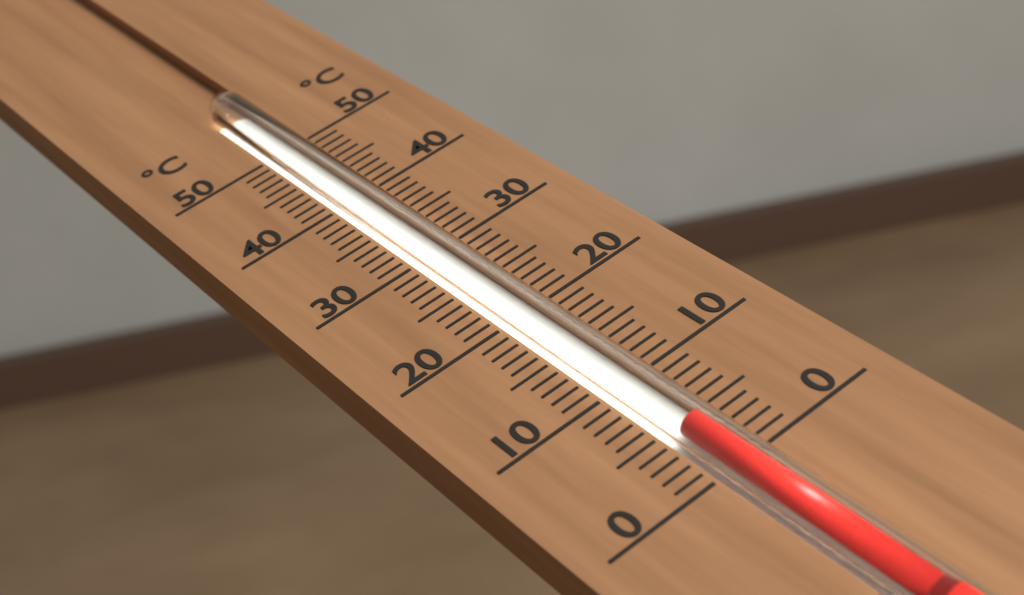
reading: 4 °C
